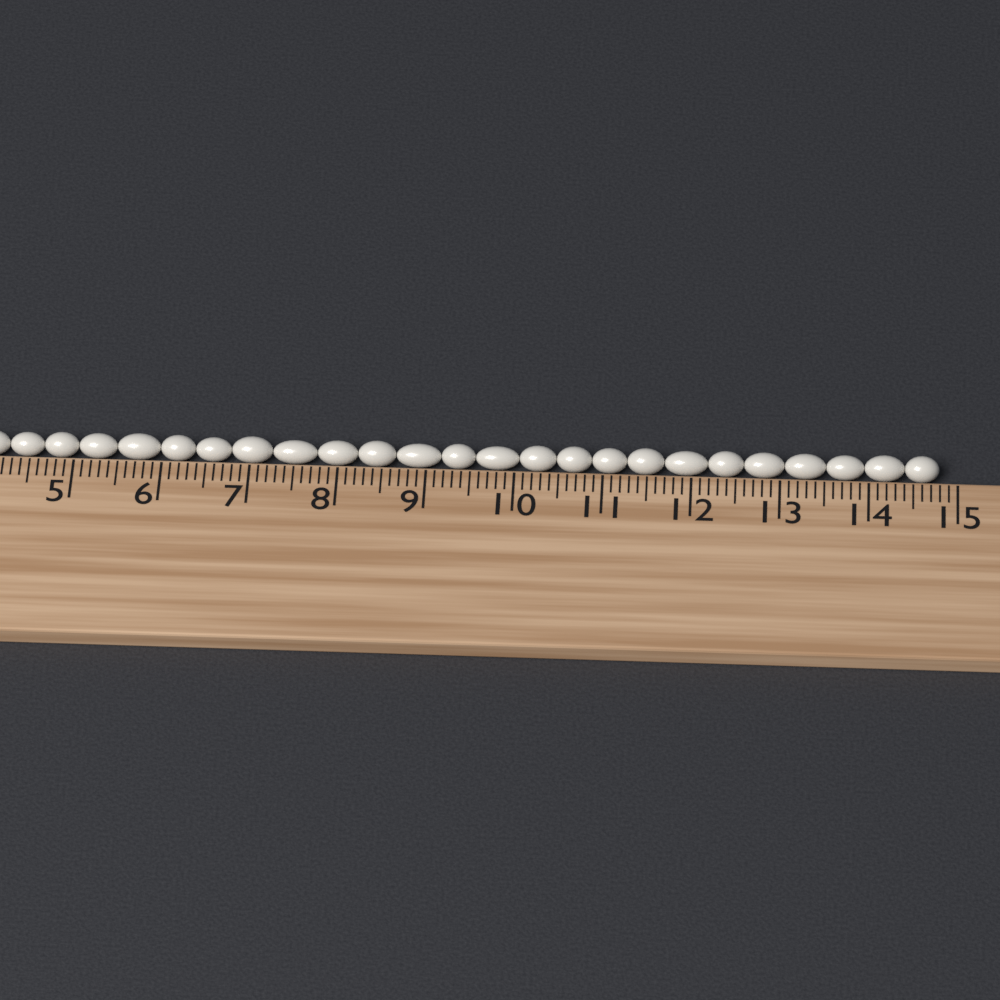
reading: 14.8 cm
